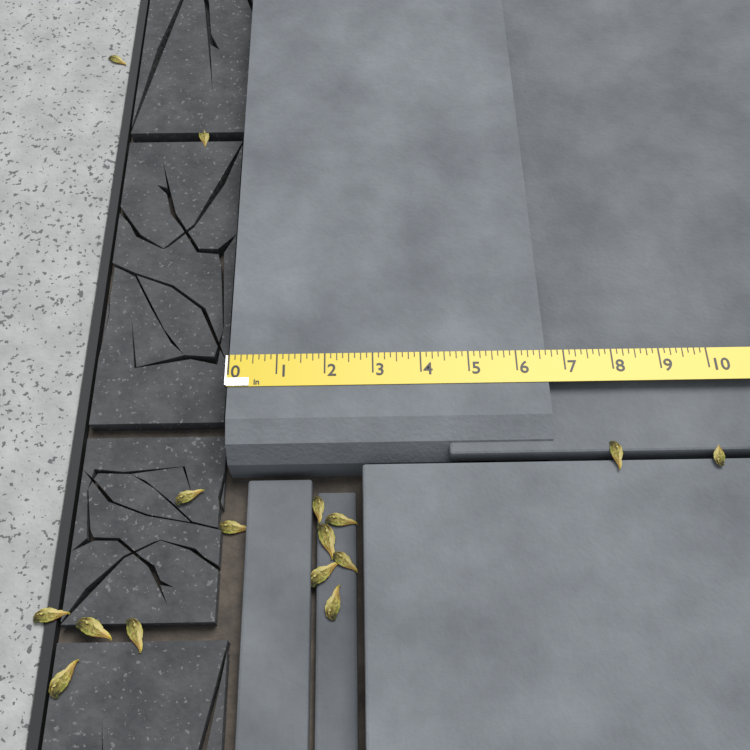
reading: 6.625 in
